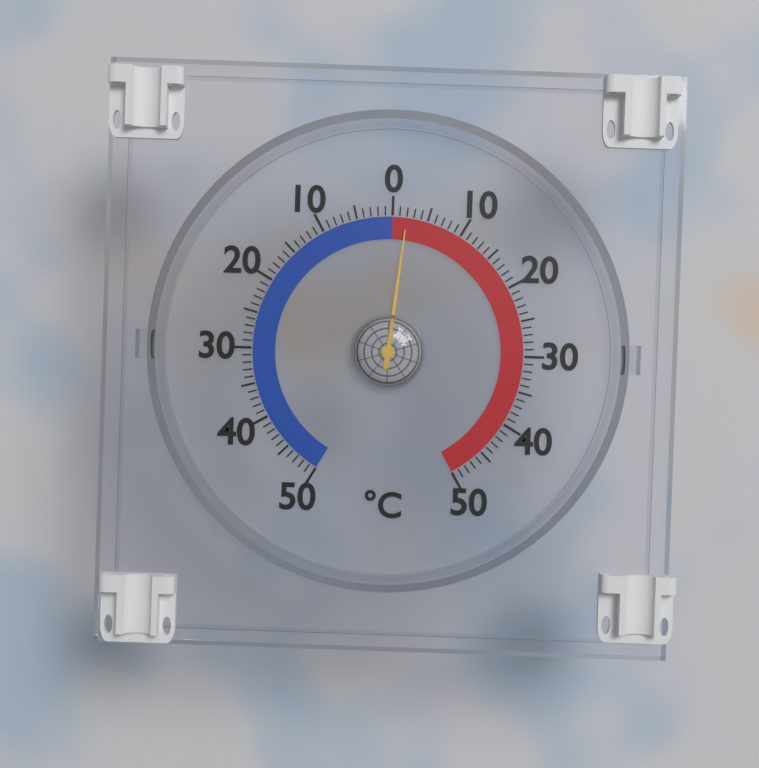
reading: 2 °C
